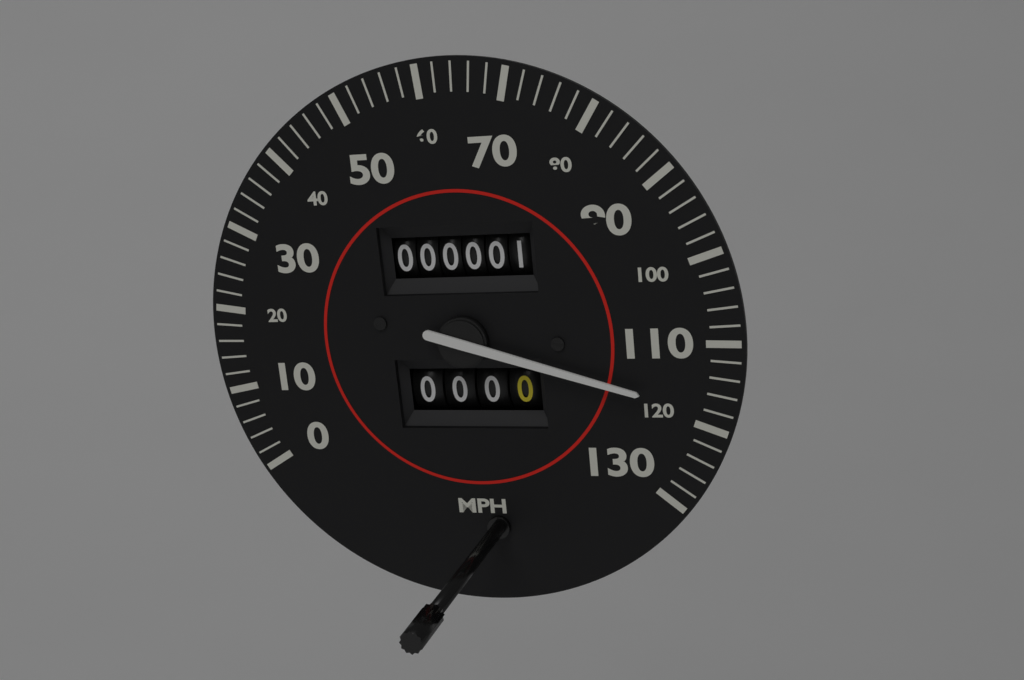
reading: 118 mph
